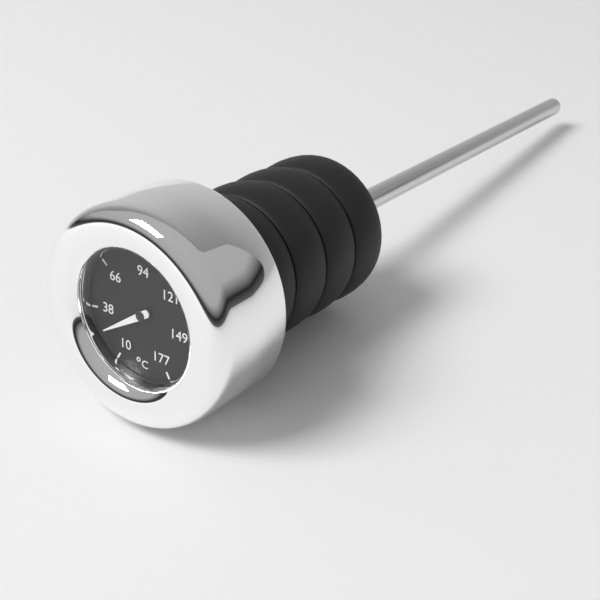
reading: 25 °C
